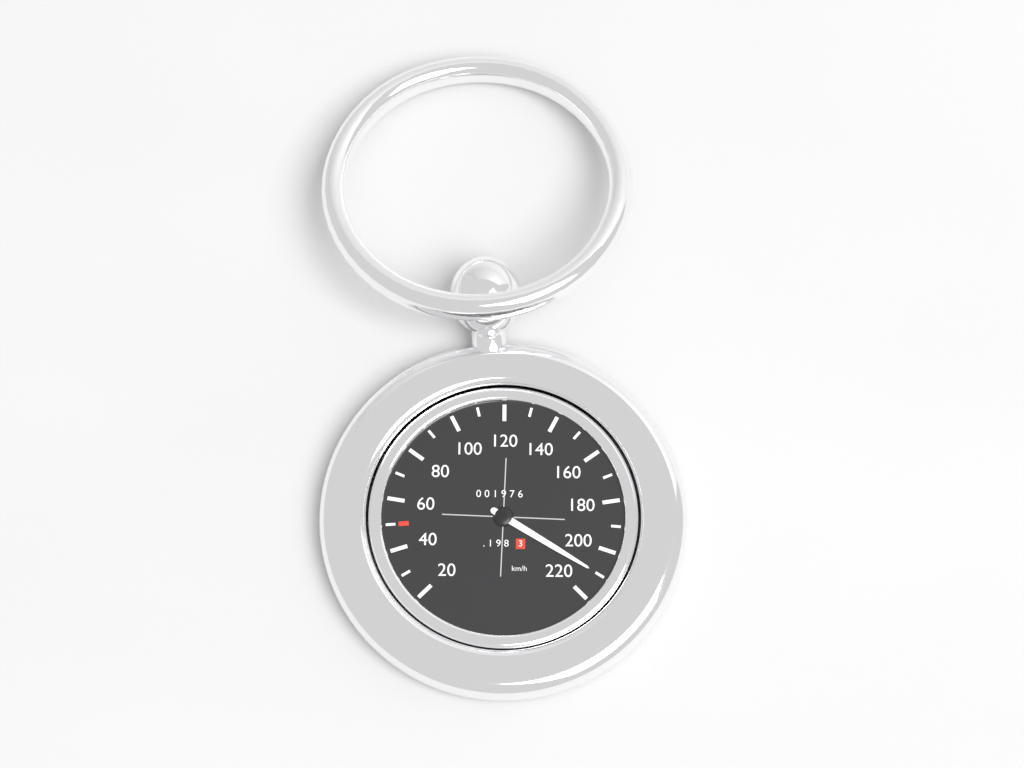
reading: 210 km/h
